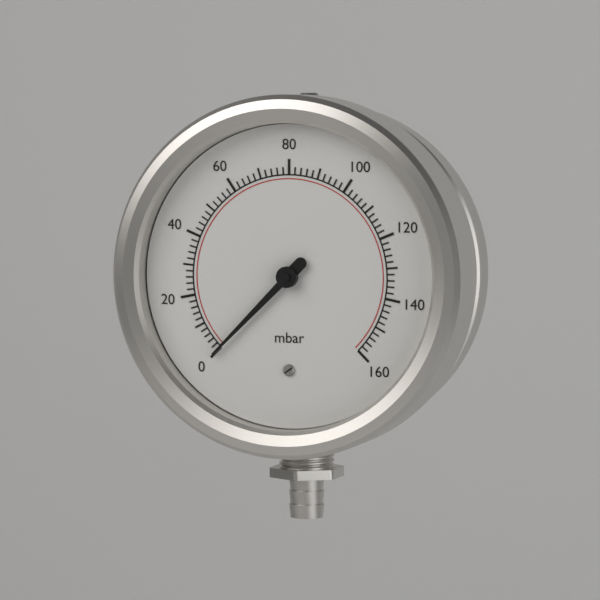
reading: 0 mbar
